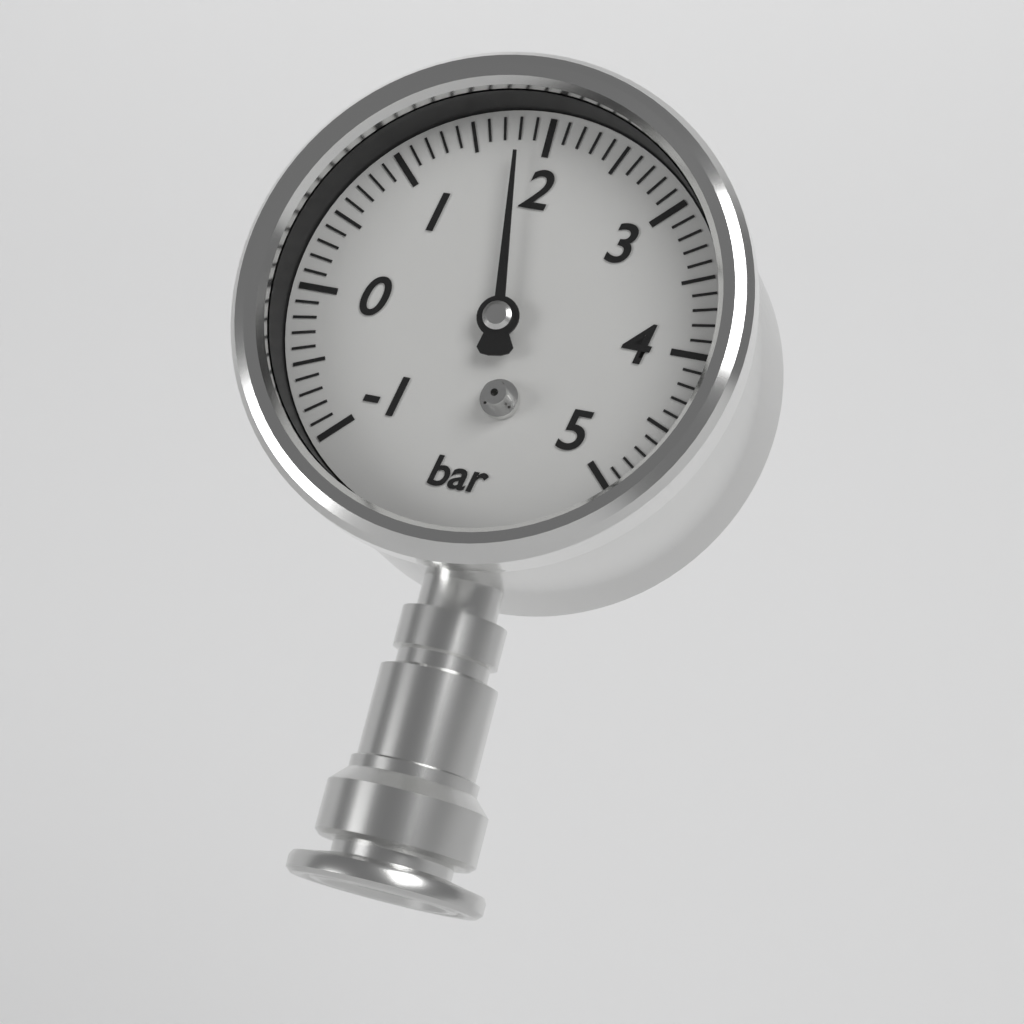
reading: 1.8 bar
